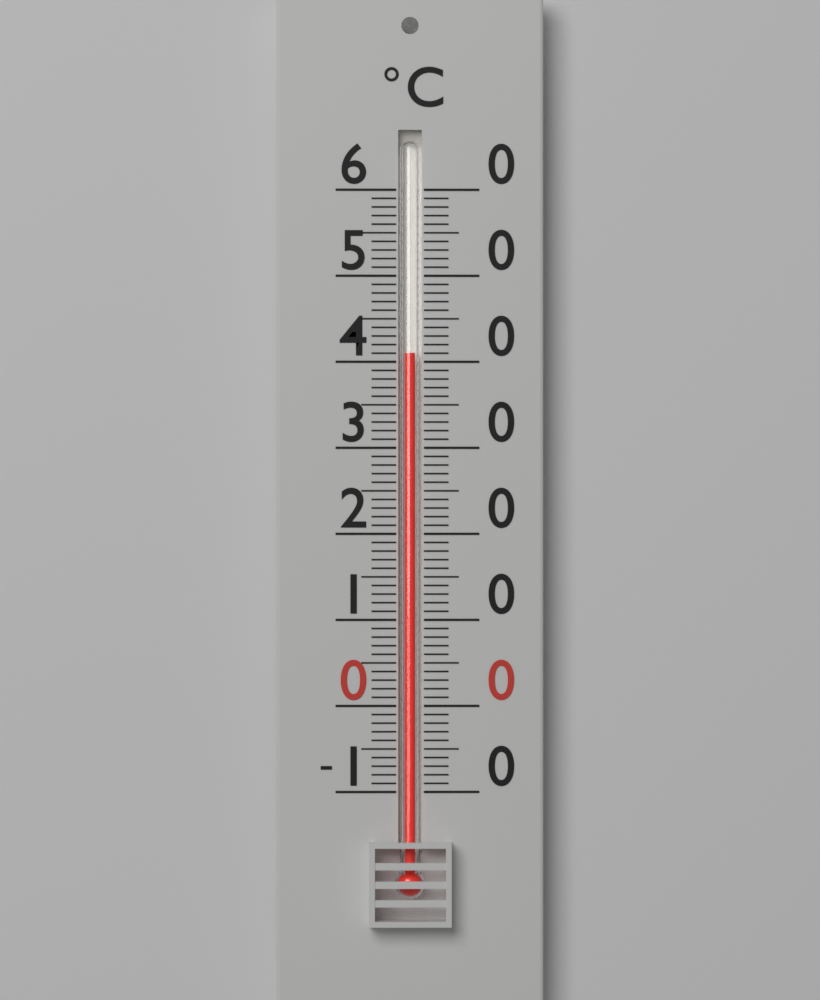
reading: 41 °C
